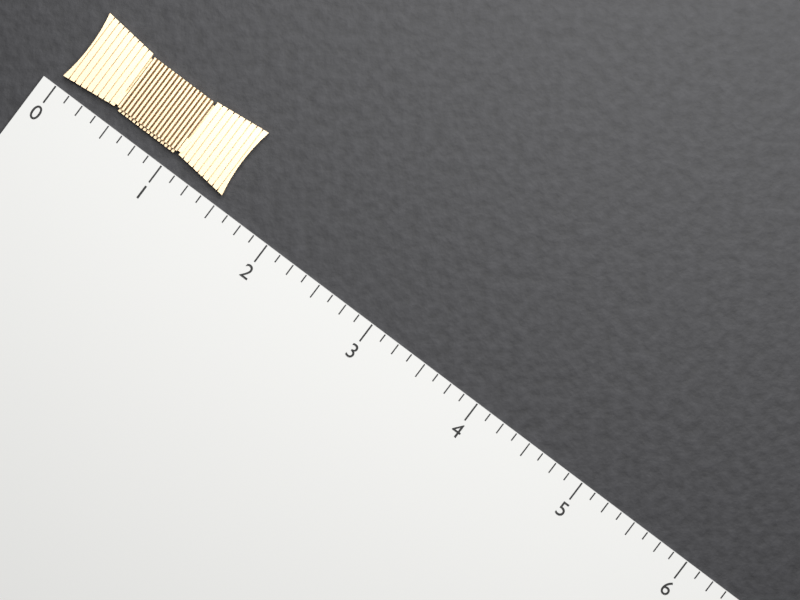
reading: 1.500 (no unit)
